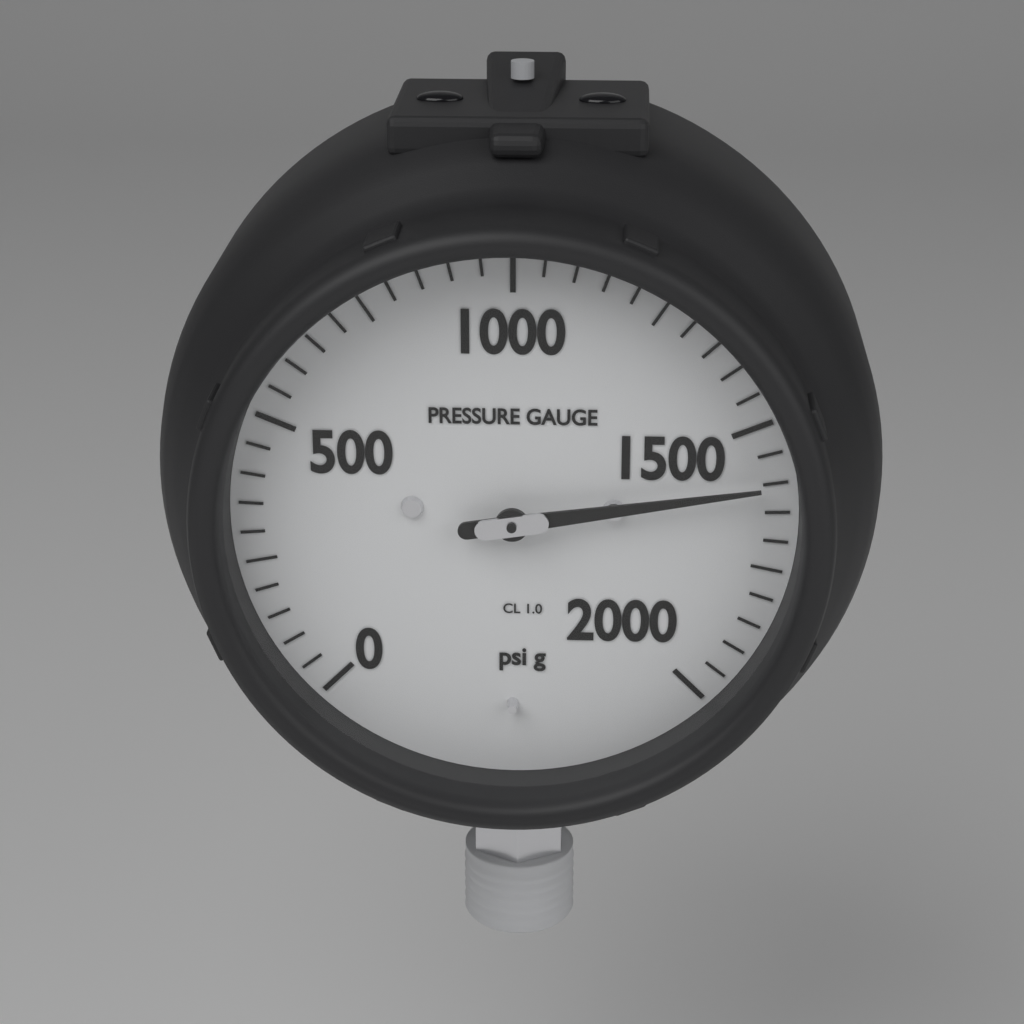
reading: 1600 psi
